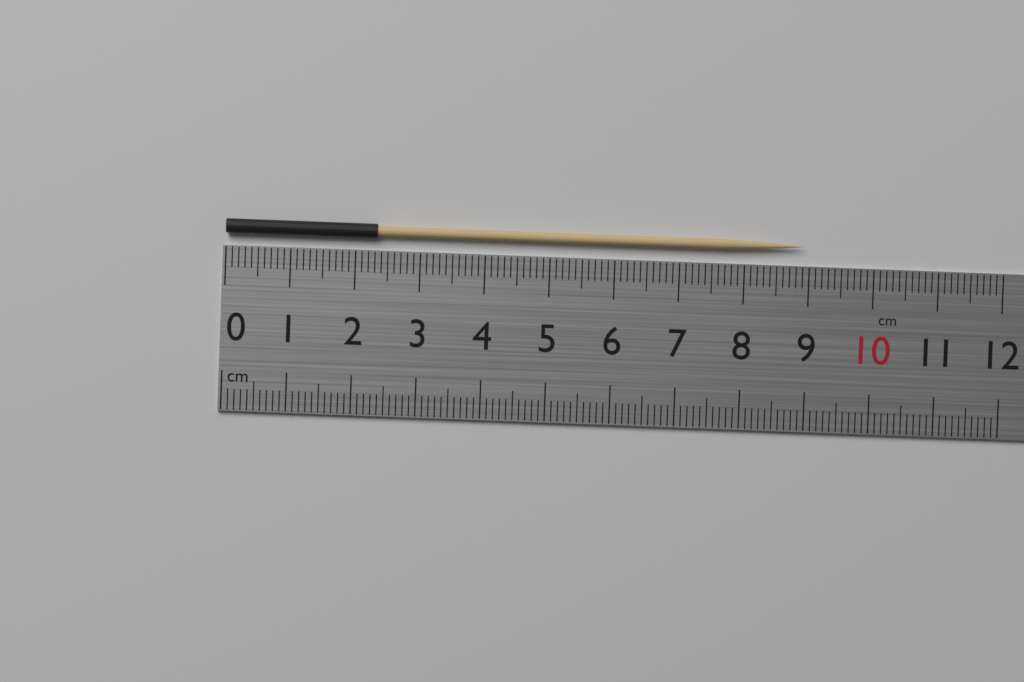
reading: 8.9 cm
